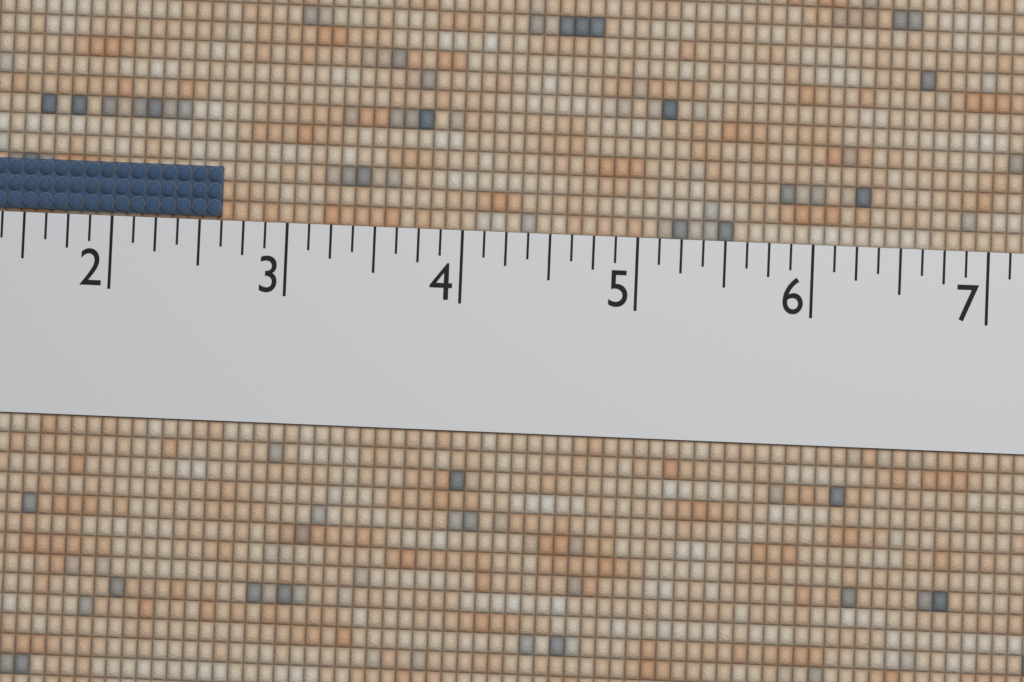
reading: 2.625 (no unit)
